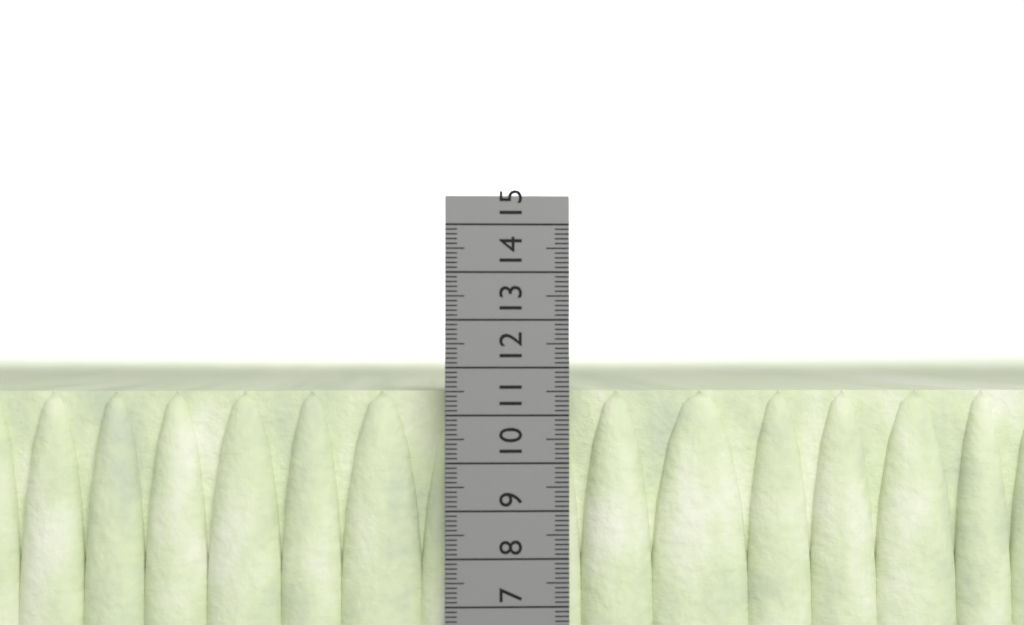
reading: 11.5 cm
